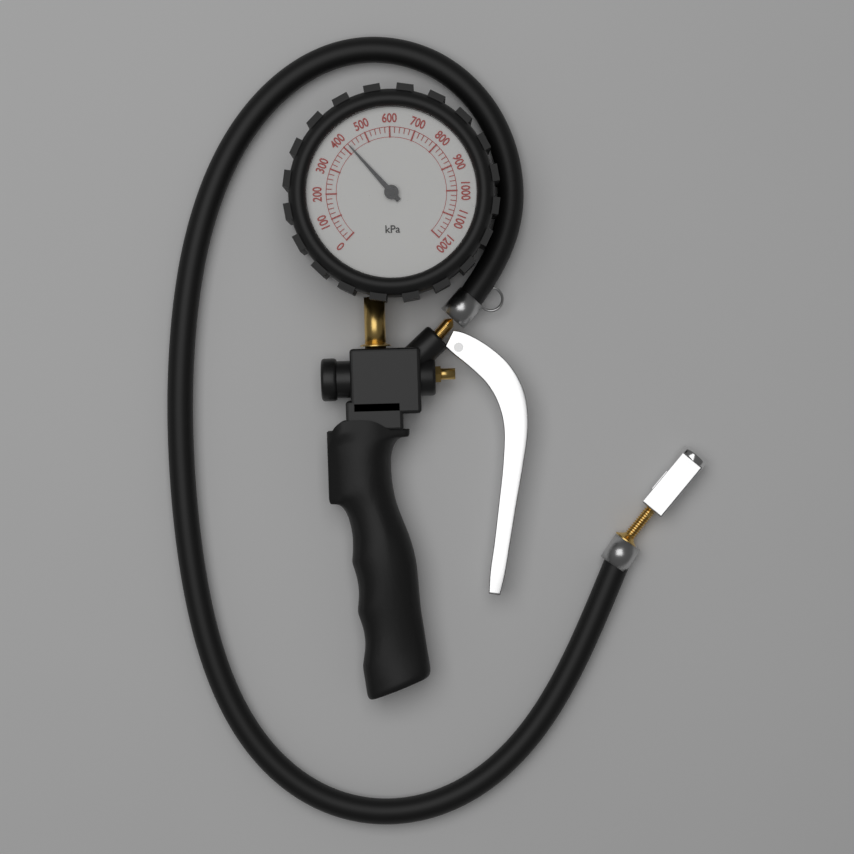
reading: 420 kPa
